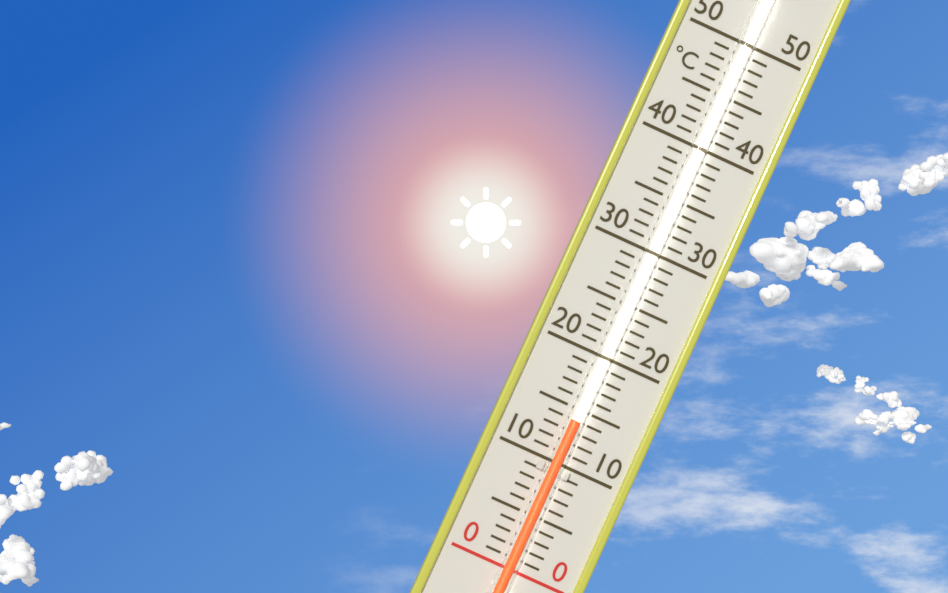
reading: 14 °C
